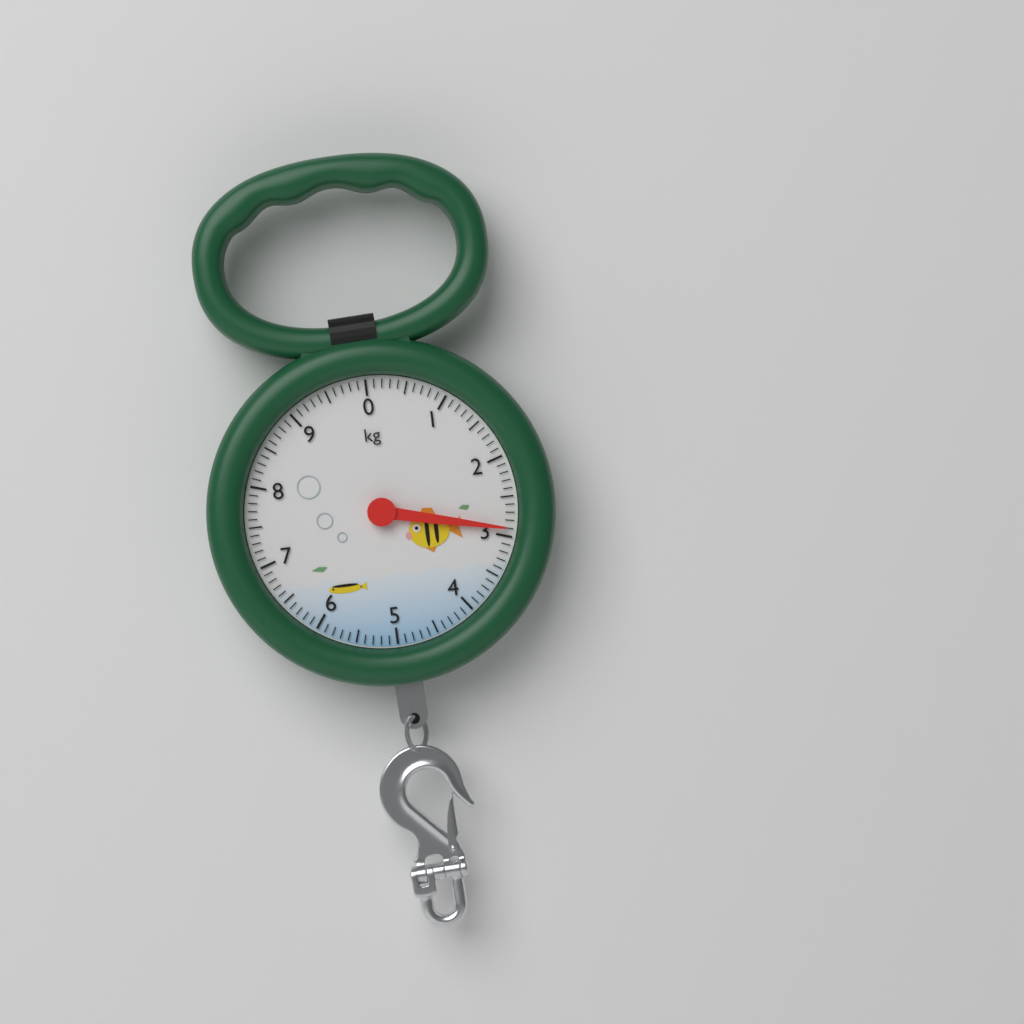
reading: 2.9 kg
